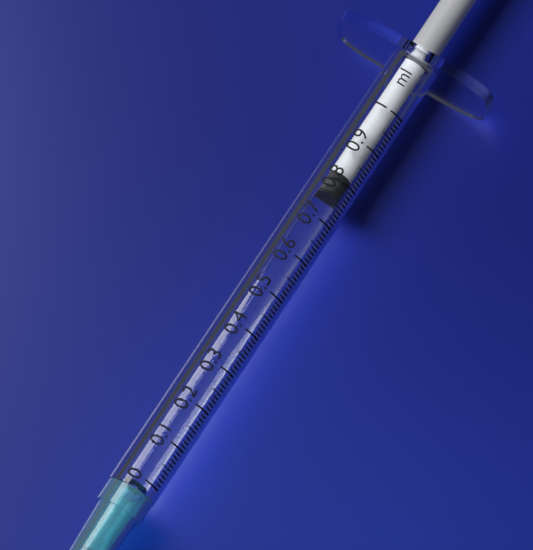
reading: 0.77 ml
